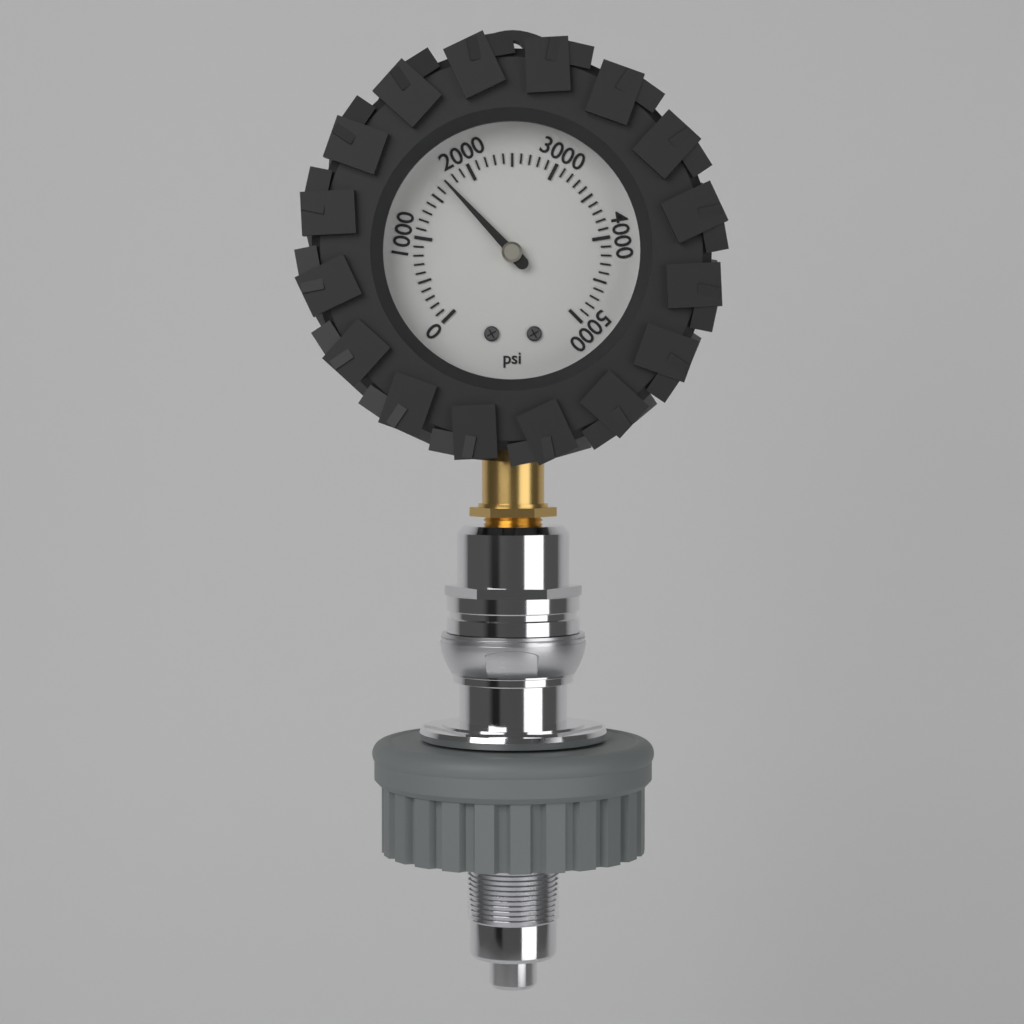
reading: 1700 psi
